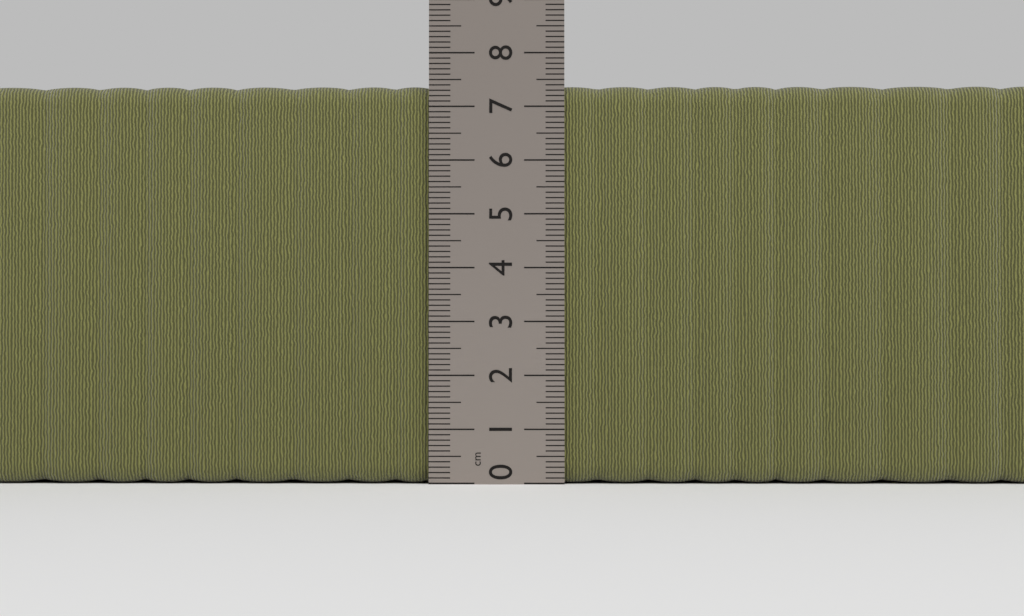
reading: 7.4 cm
